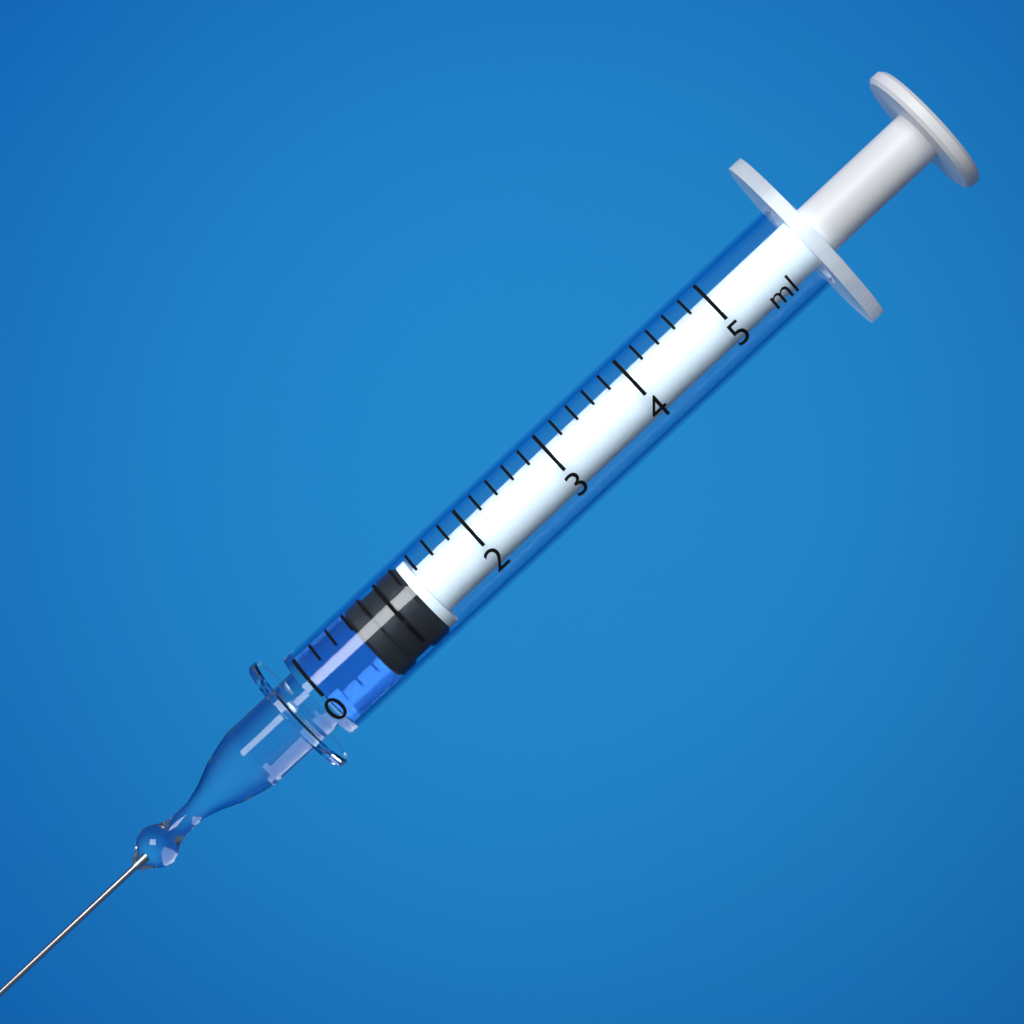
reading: 0.6 ml
